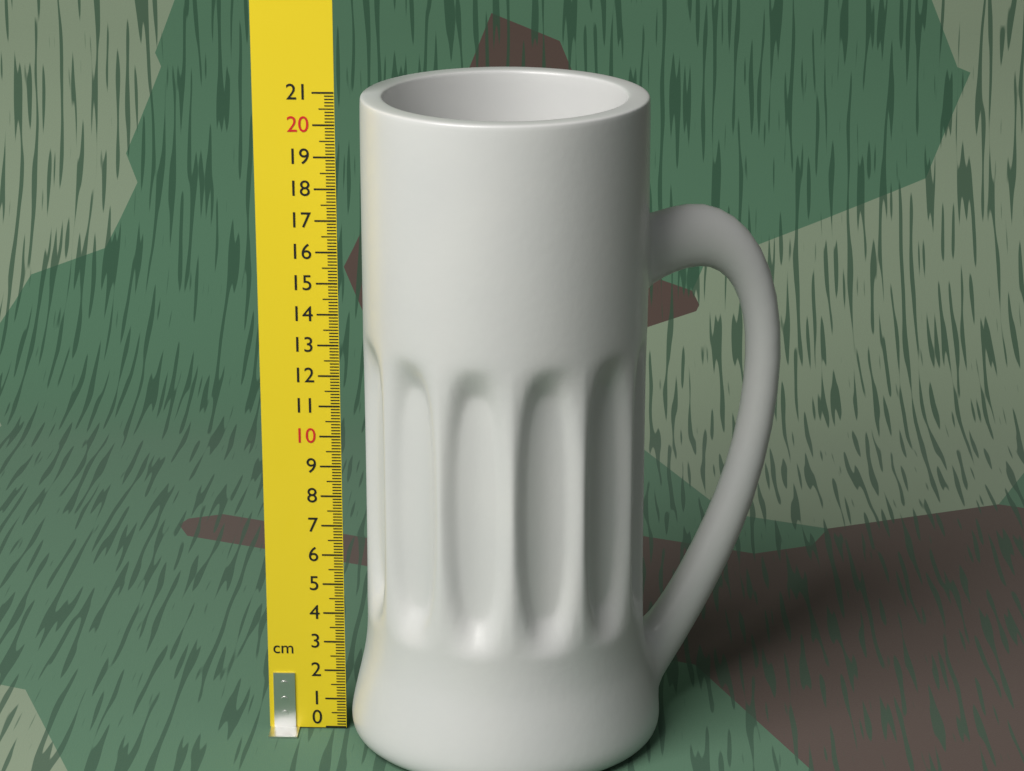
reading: 20.9 cm
